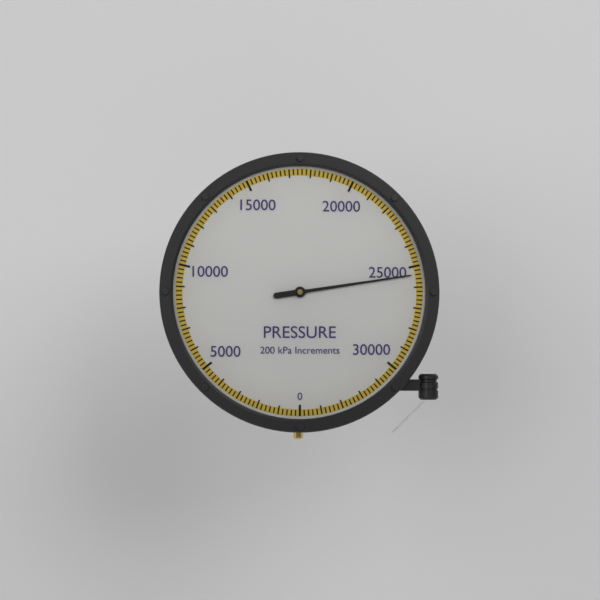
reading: 25400 kPa
